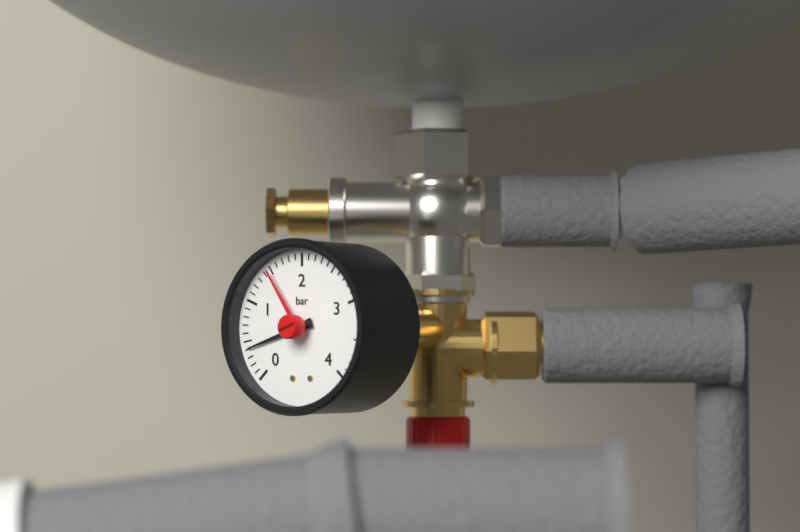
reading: 0.4 bar
